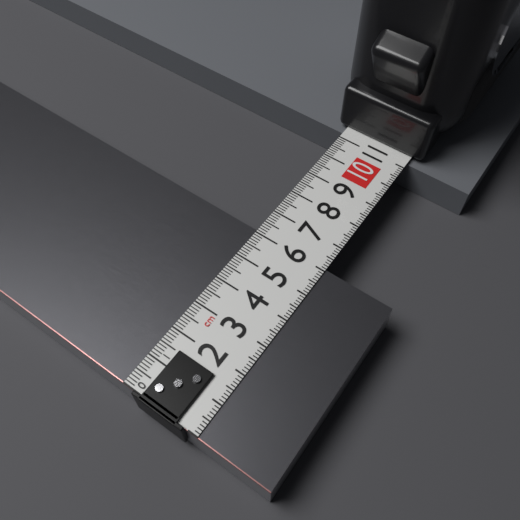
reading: 6.1 cm
